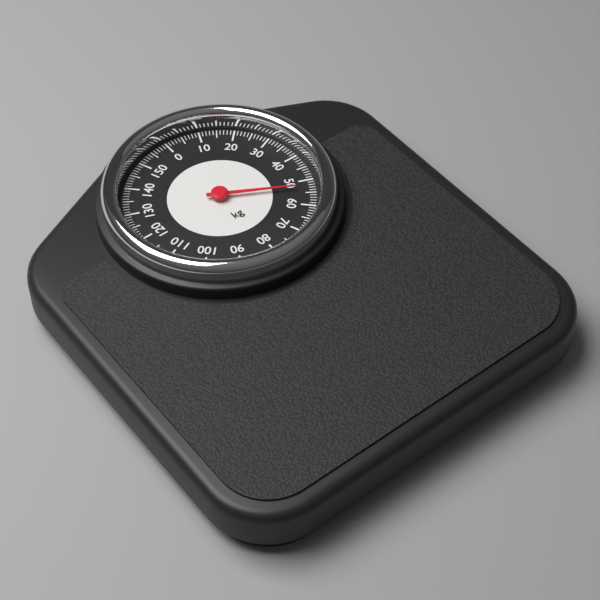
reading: 53 kg
